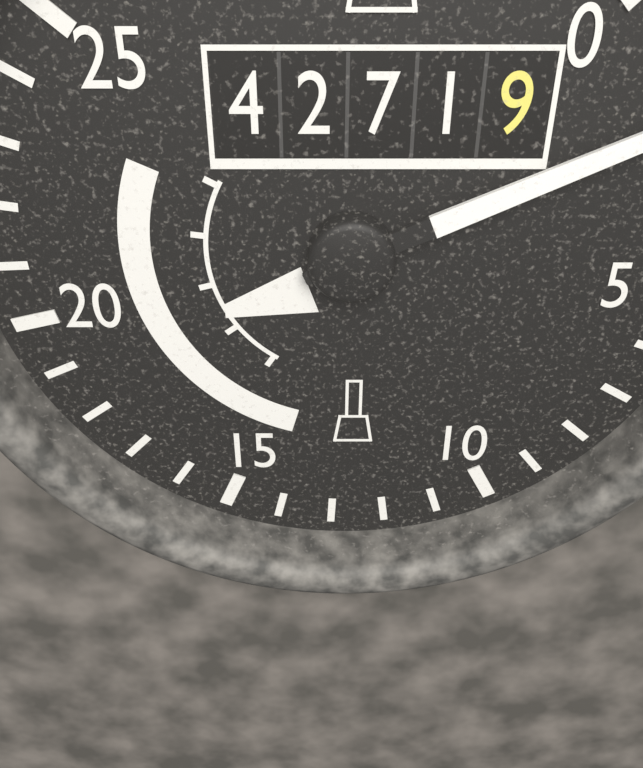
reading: 2 (no unit)
